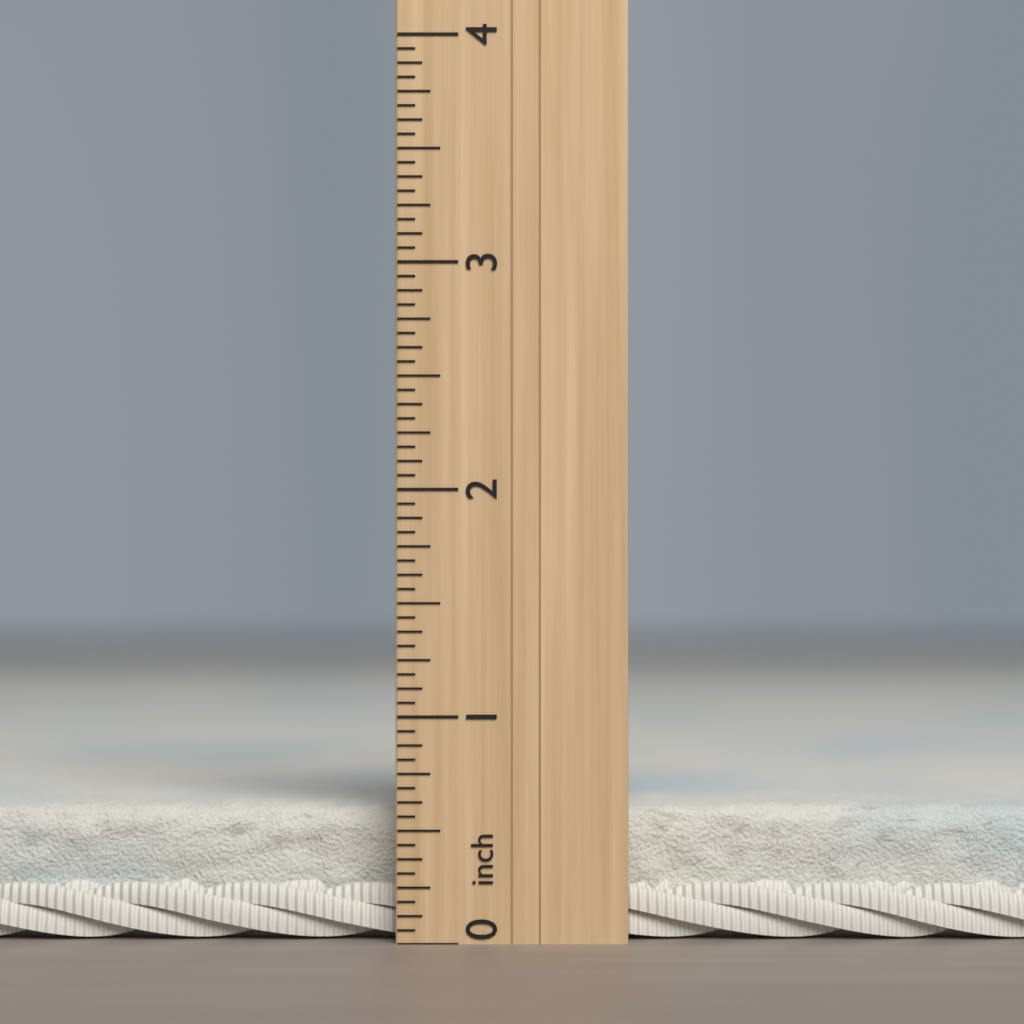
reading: 0.6000 inch
